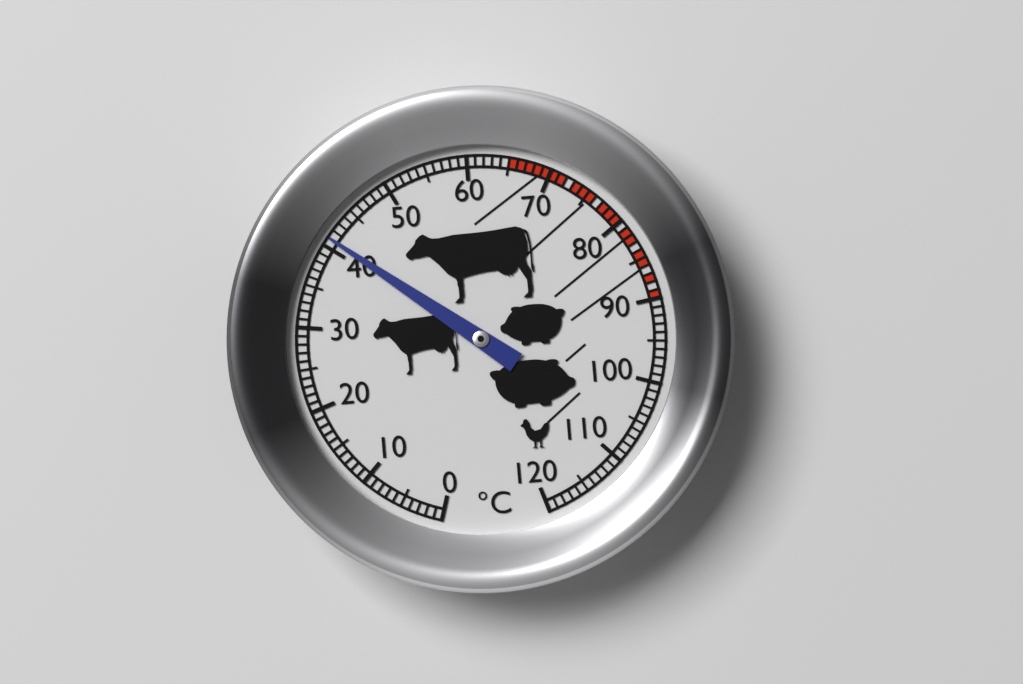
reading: 41 °C
